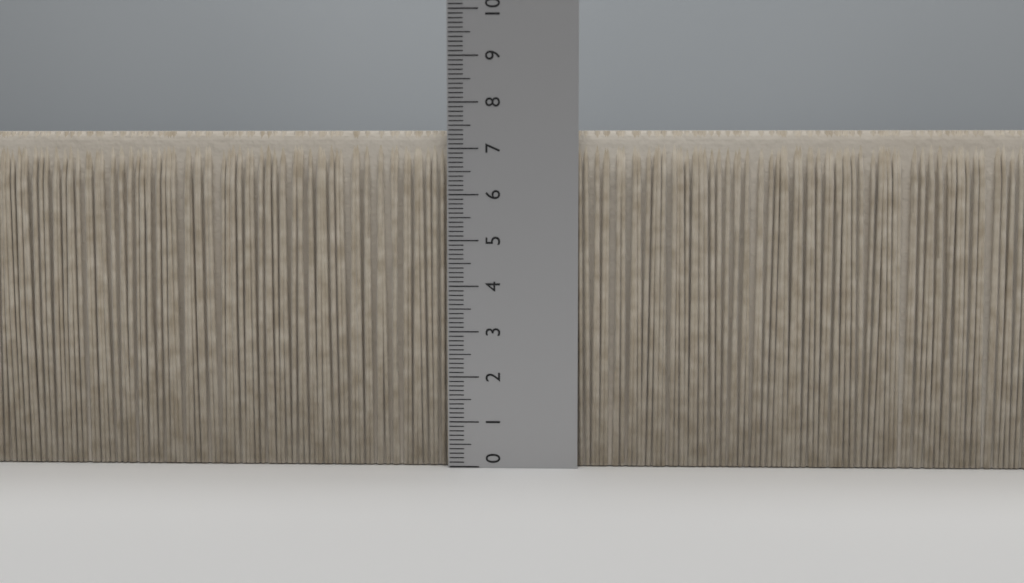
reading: 7.4 (no unit)
